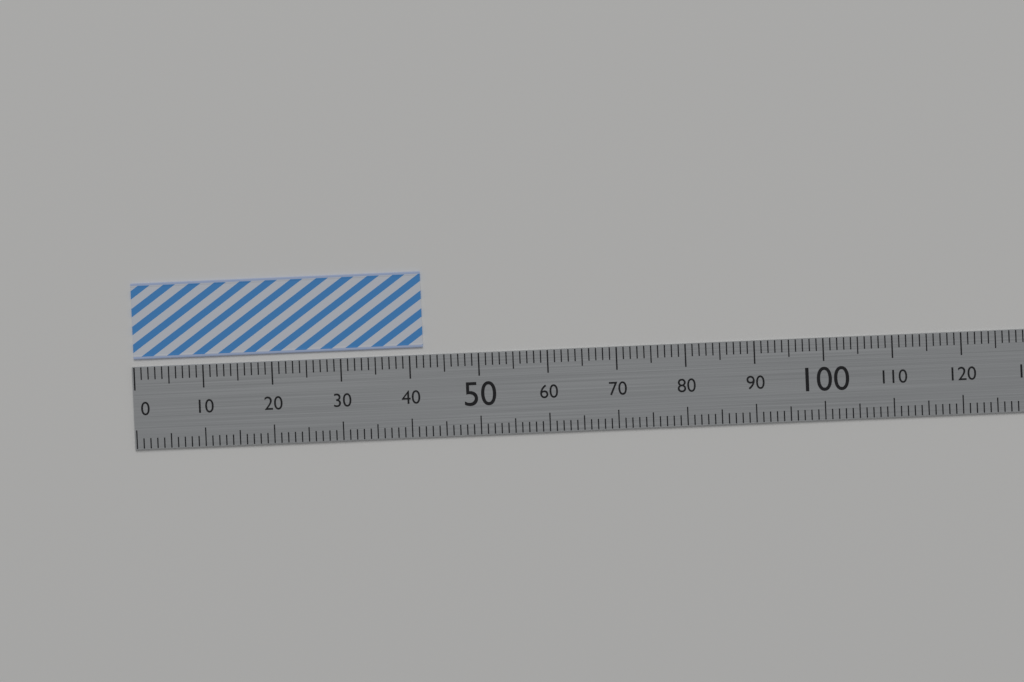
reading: 42 (no unit)
